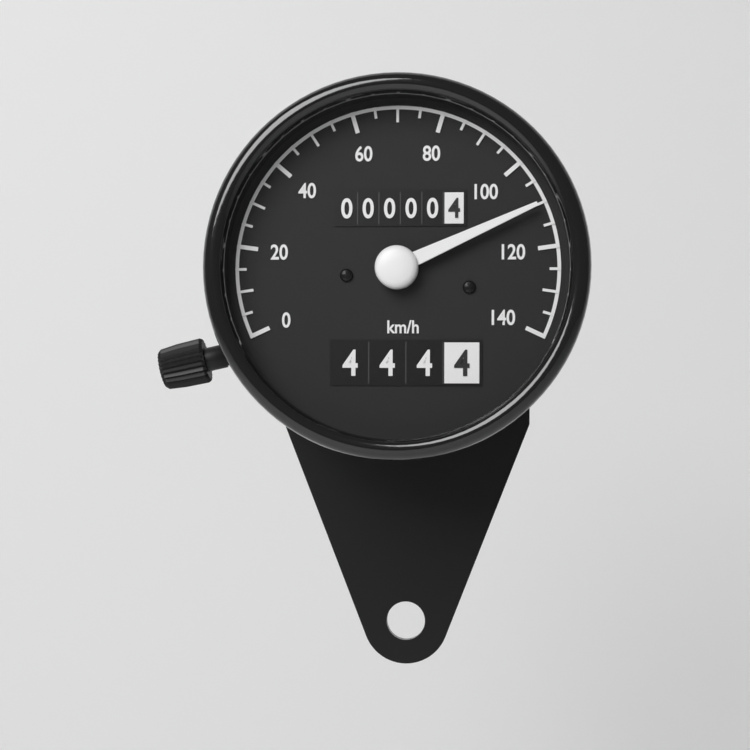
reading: 110 km/h
